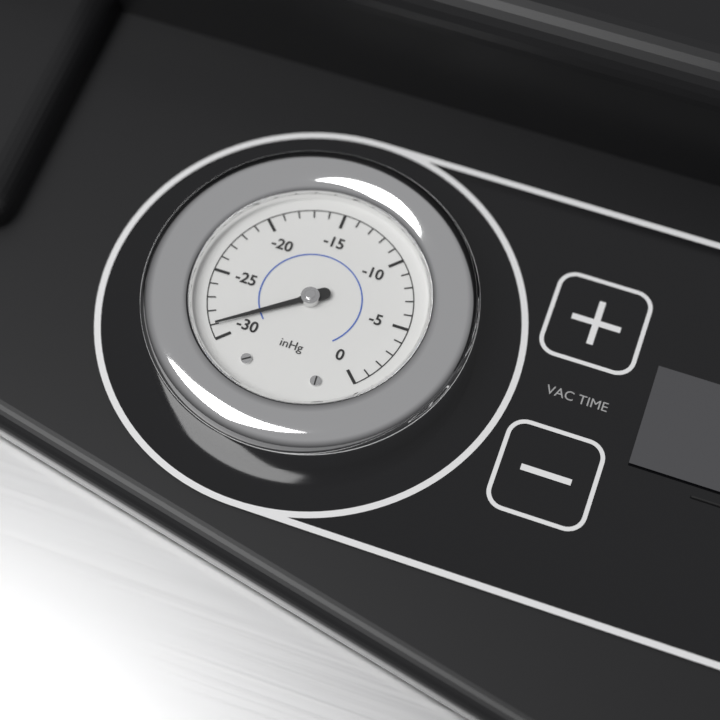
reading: -29 inHg
